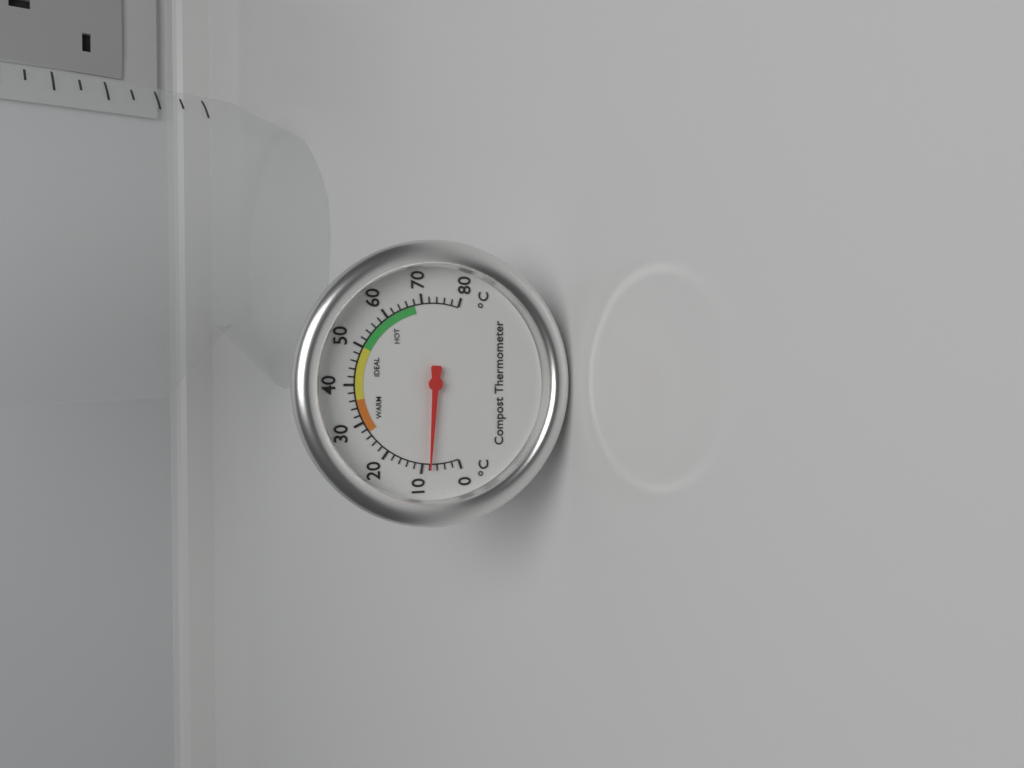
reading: 8 °C
